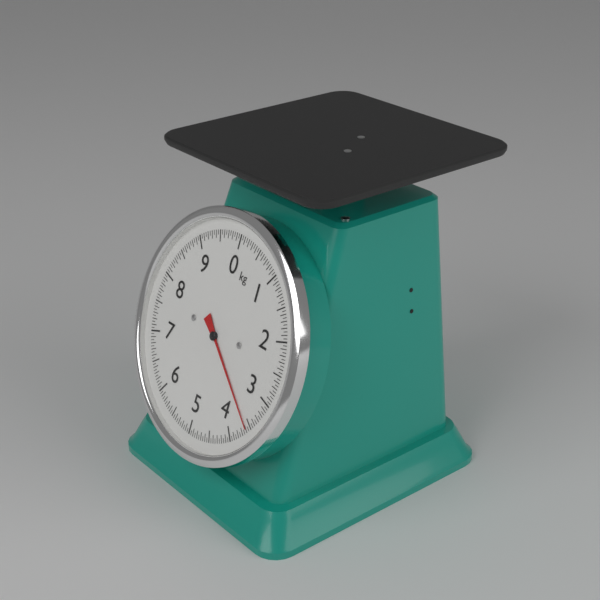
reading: 3.60 kg
